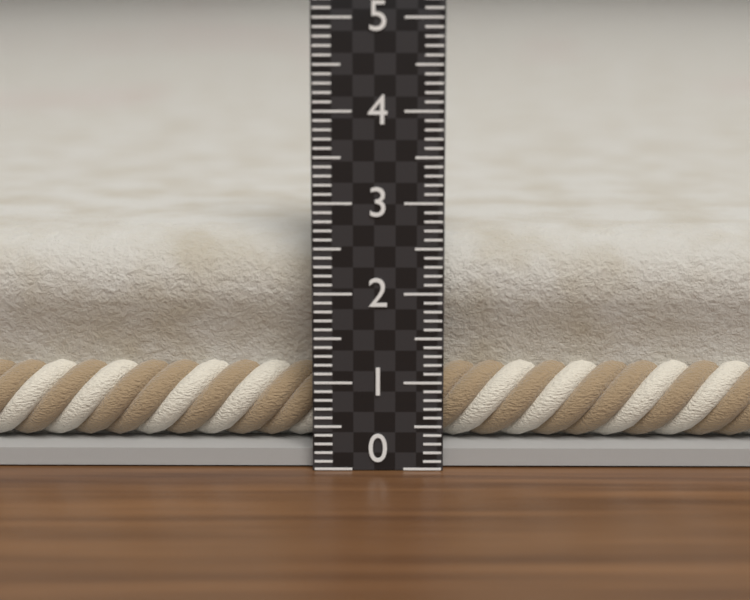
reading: 2.6 (no unit)
